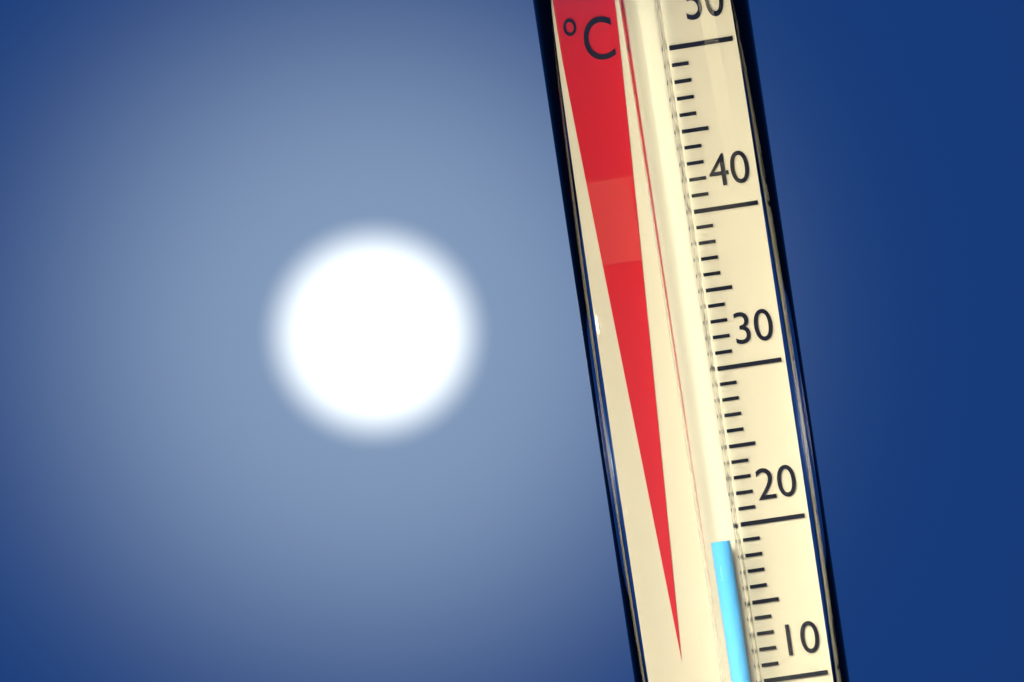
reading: 19 °C
